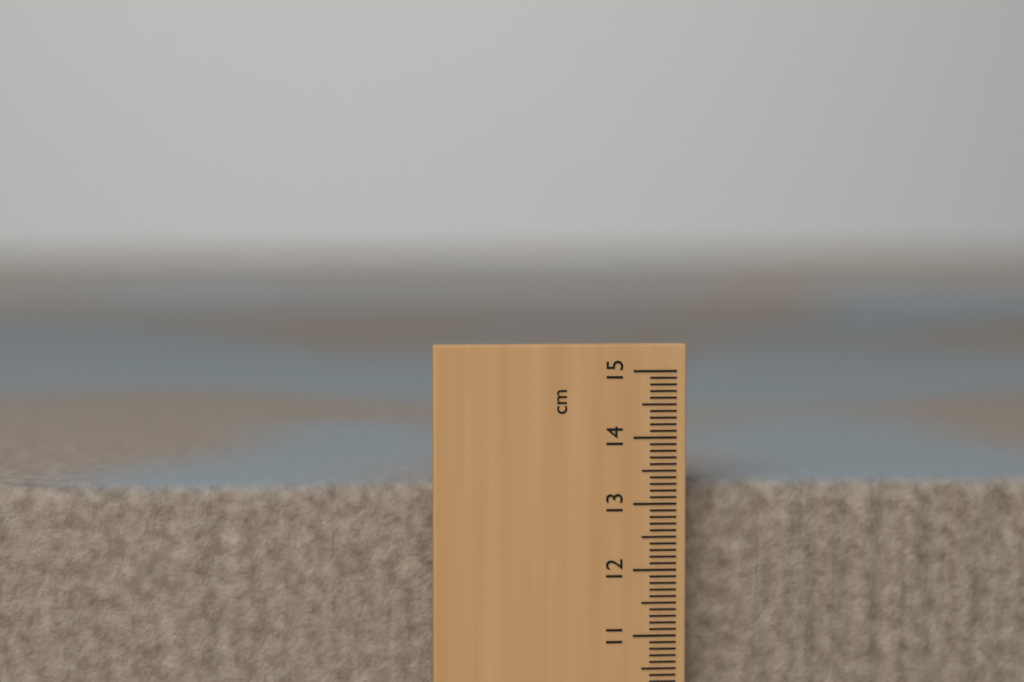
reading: 13.3 cm
